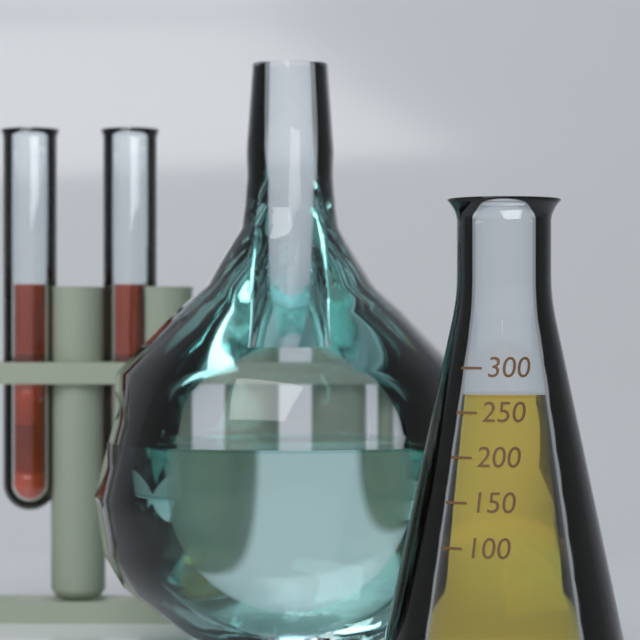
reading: 270 (no unit)
